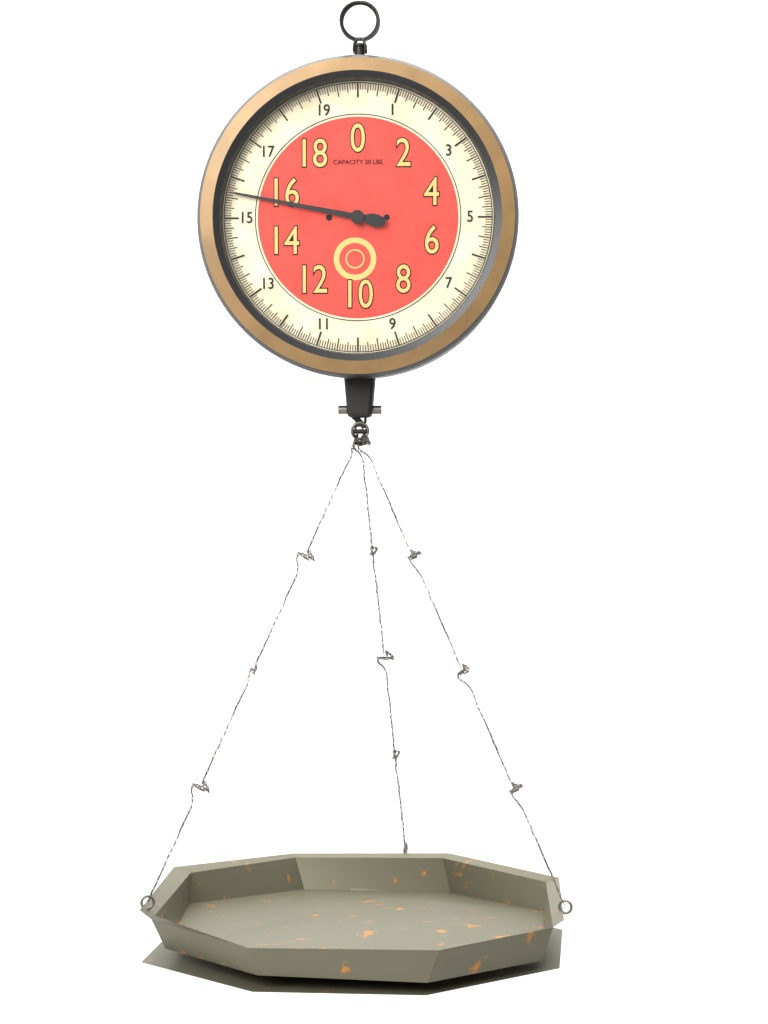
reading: 15.6250 lbs
